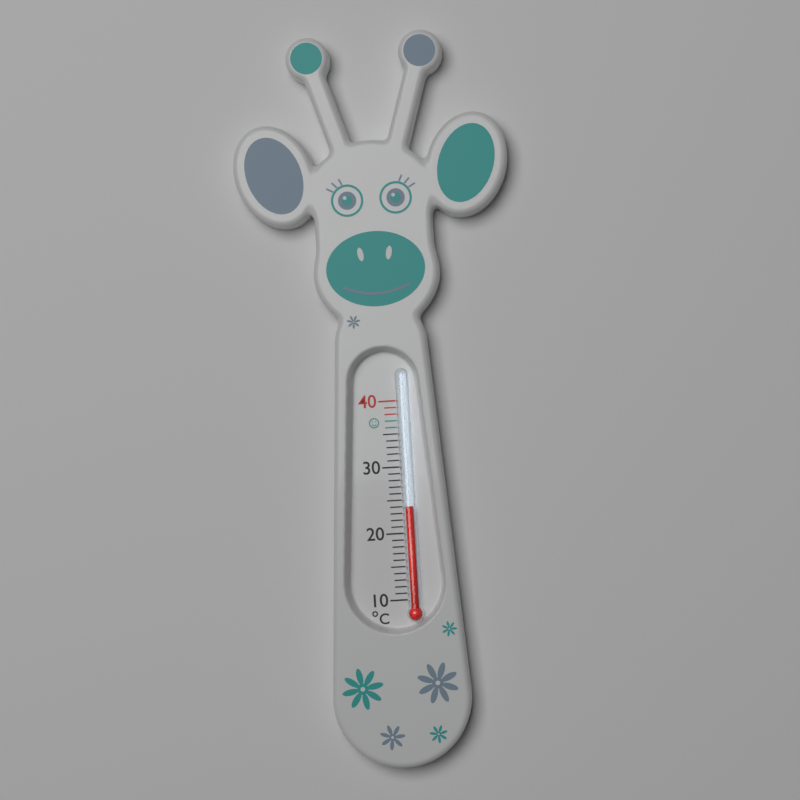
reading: 24 °C
